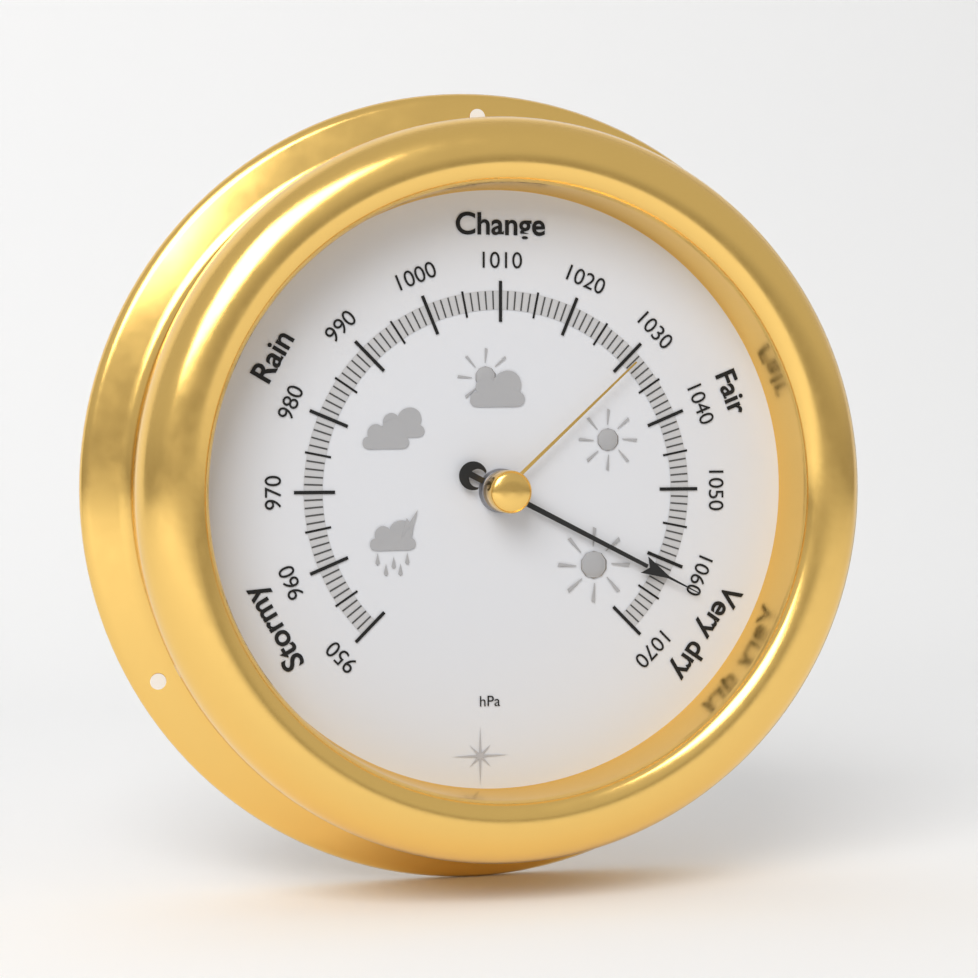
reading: 1062 hPa
